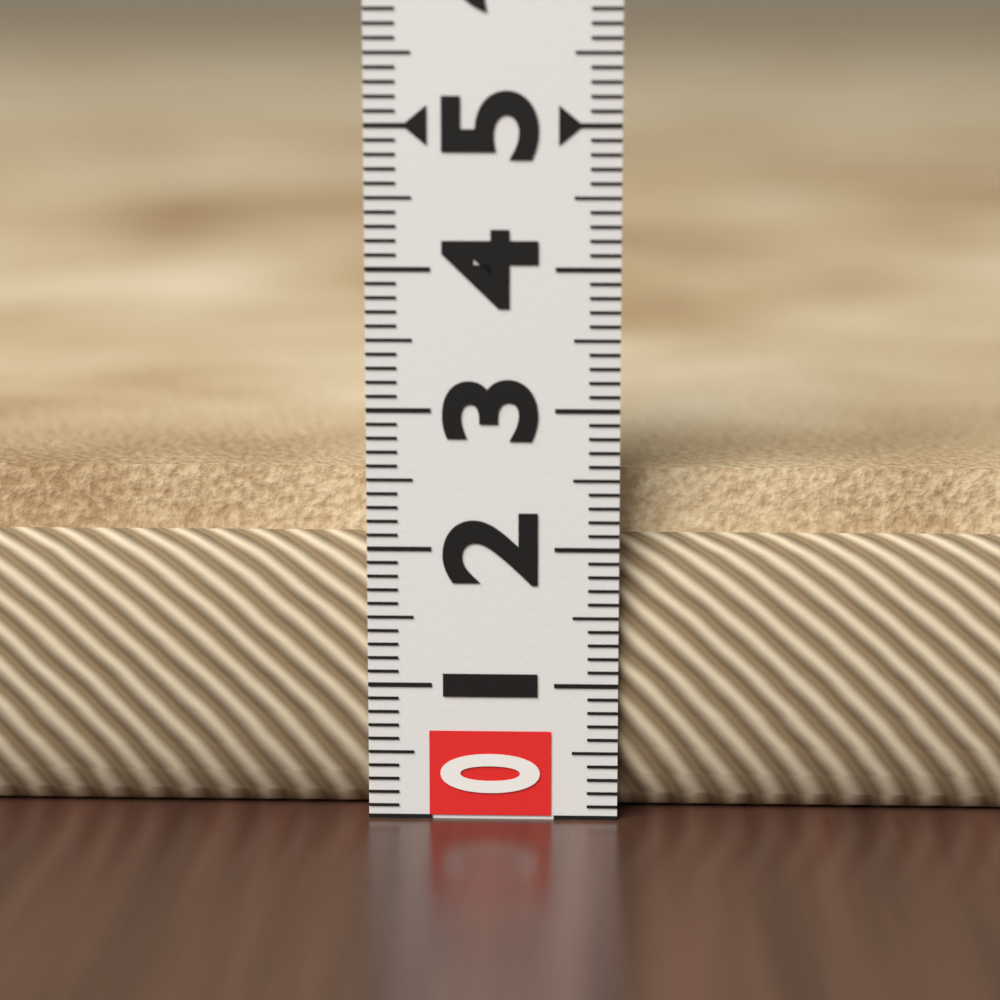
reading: 2.5 (no unit)
